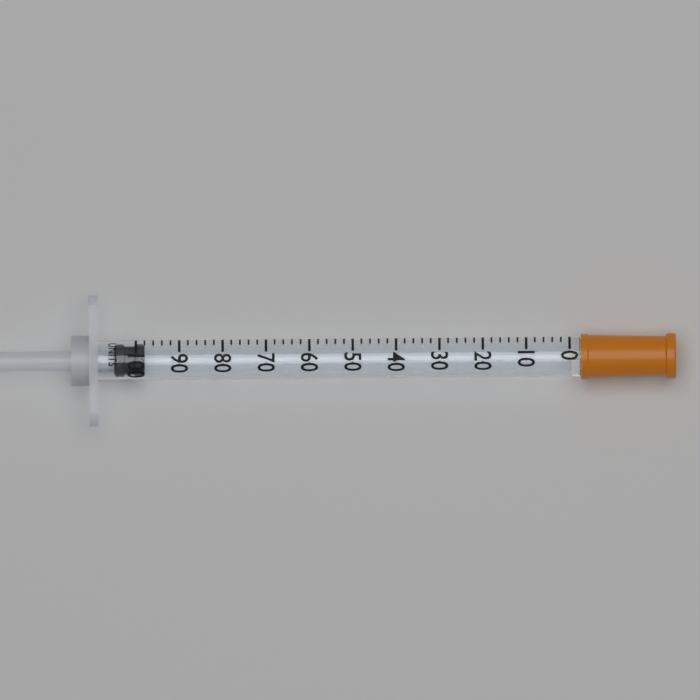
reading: 98 units
